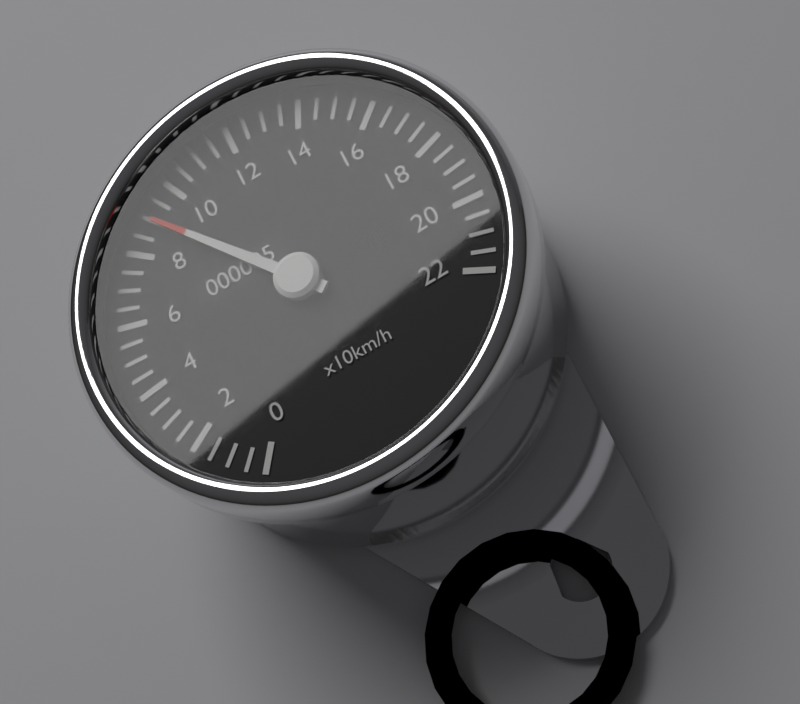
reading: 90 km/h
